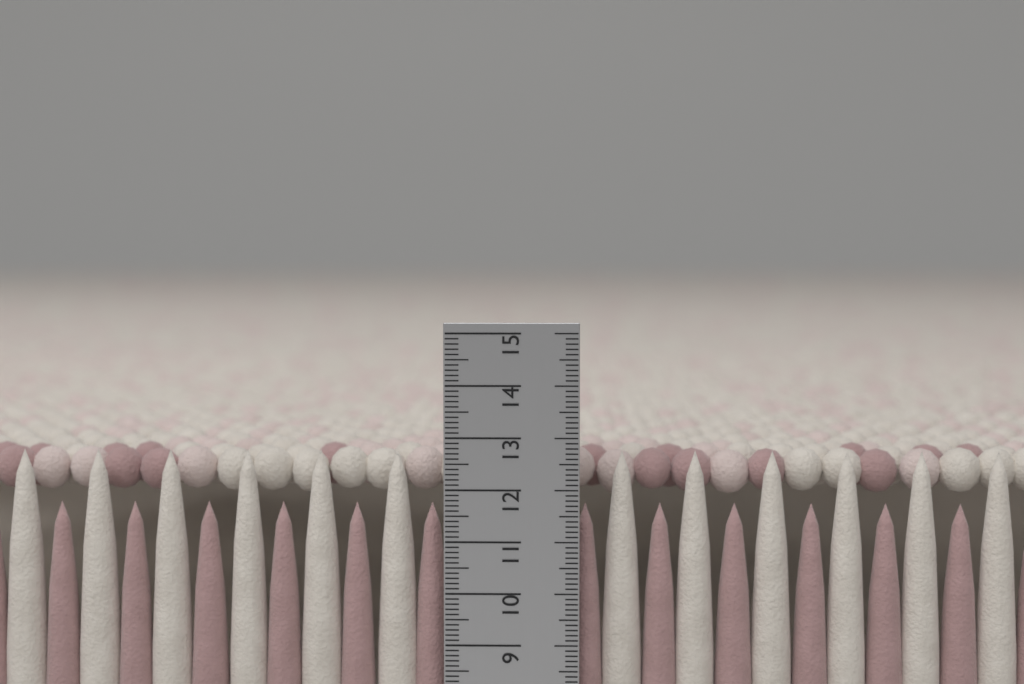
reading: 12.7 cm
